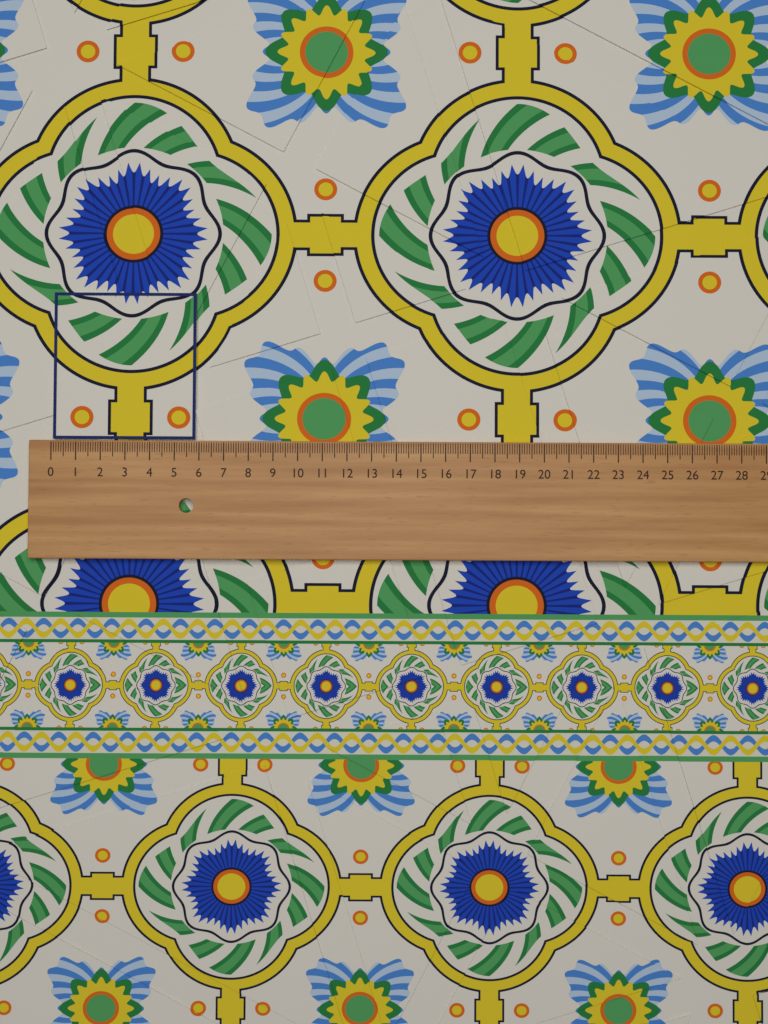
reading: 5.8 (no unit)
